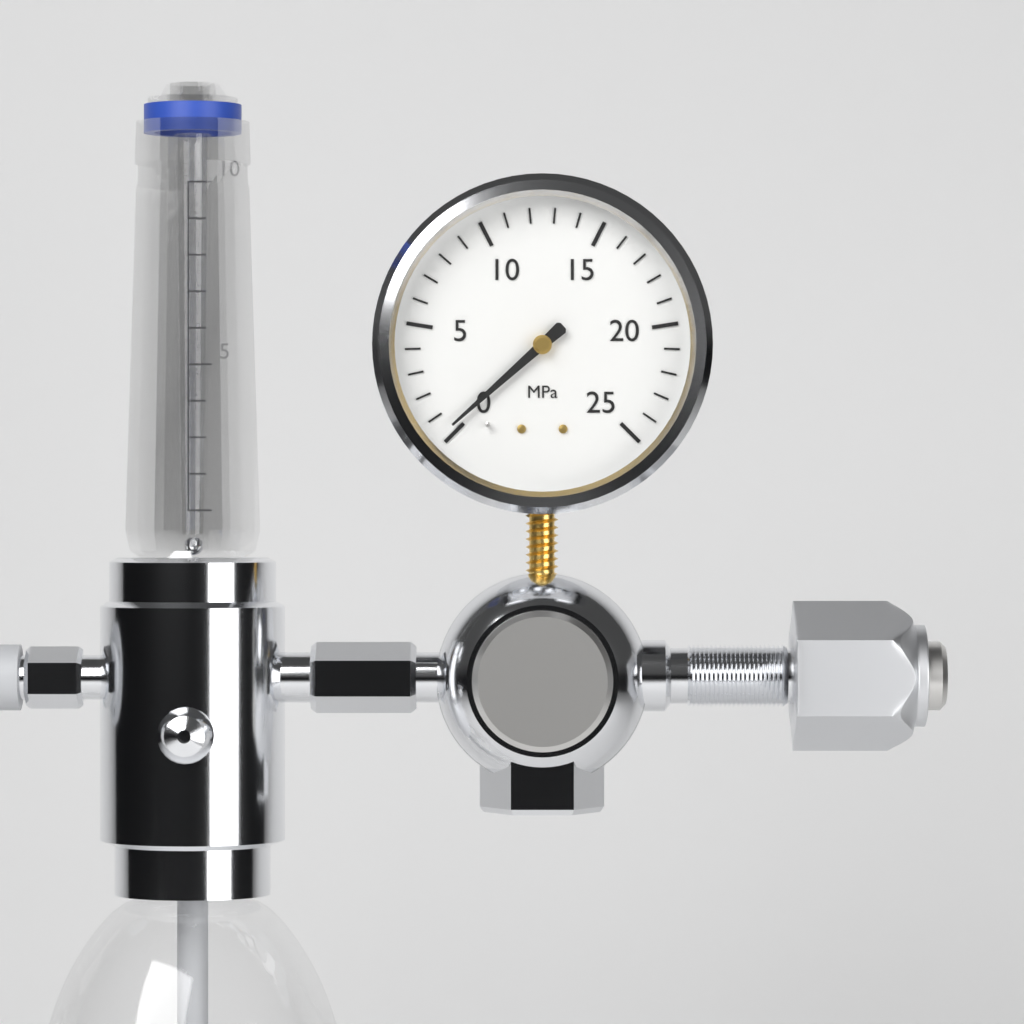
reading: 0.3 MPa
